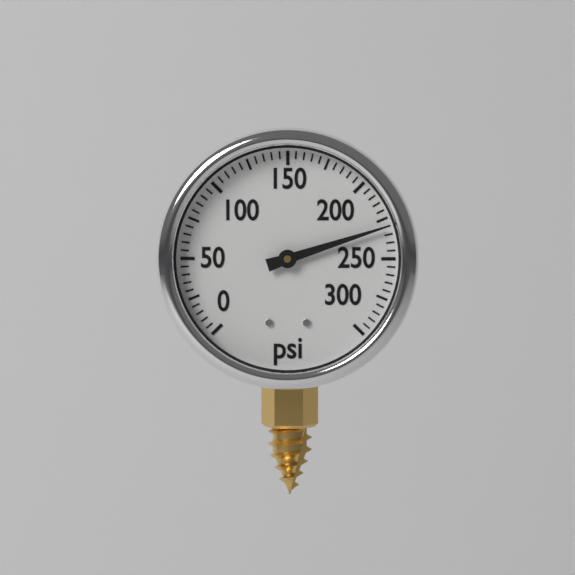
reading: 230 psi
